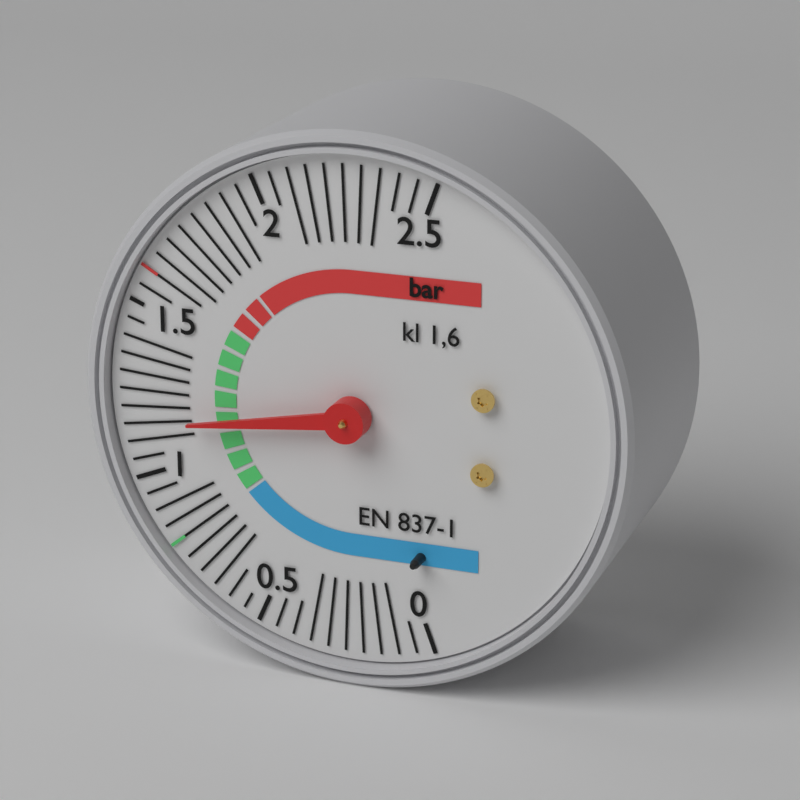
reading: 1.15 bar
